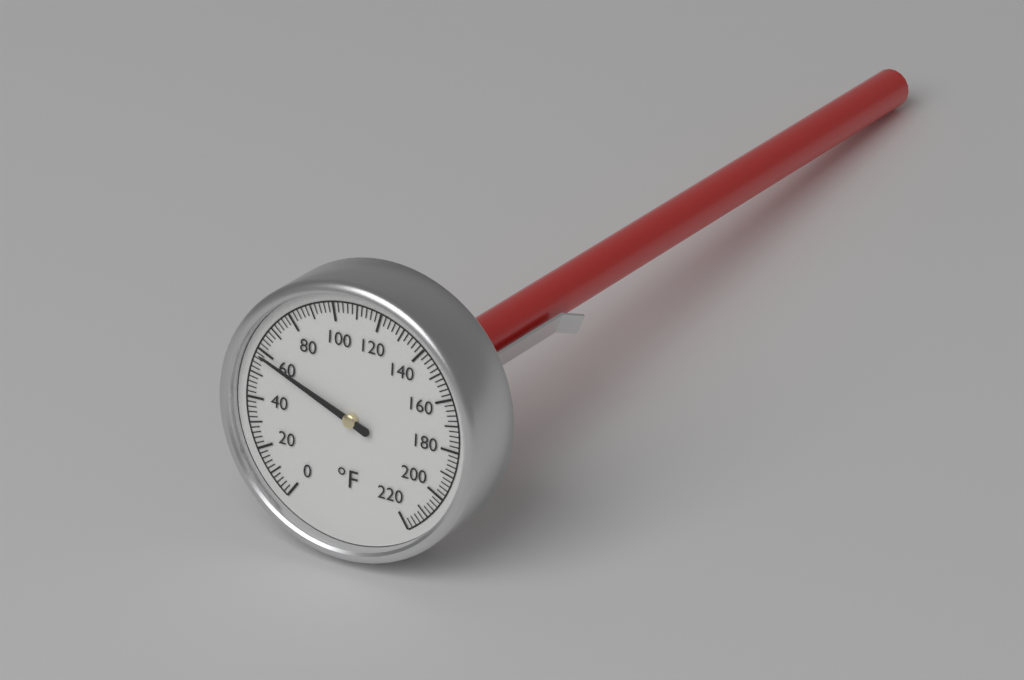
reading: 58 °F
